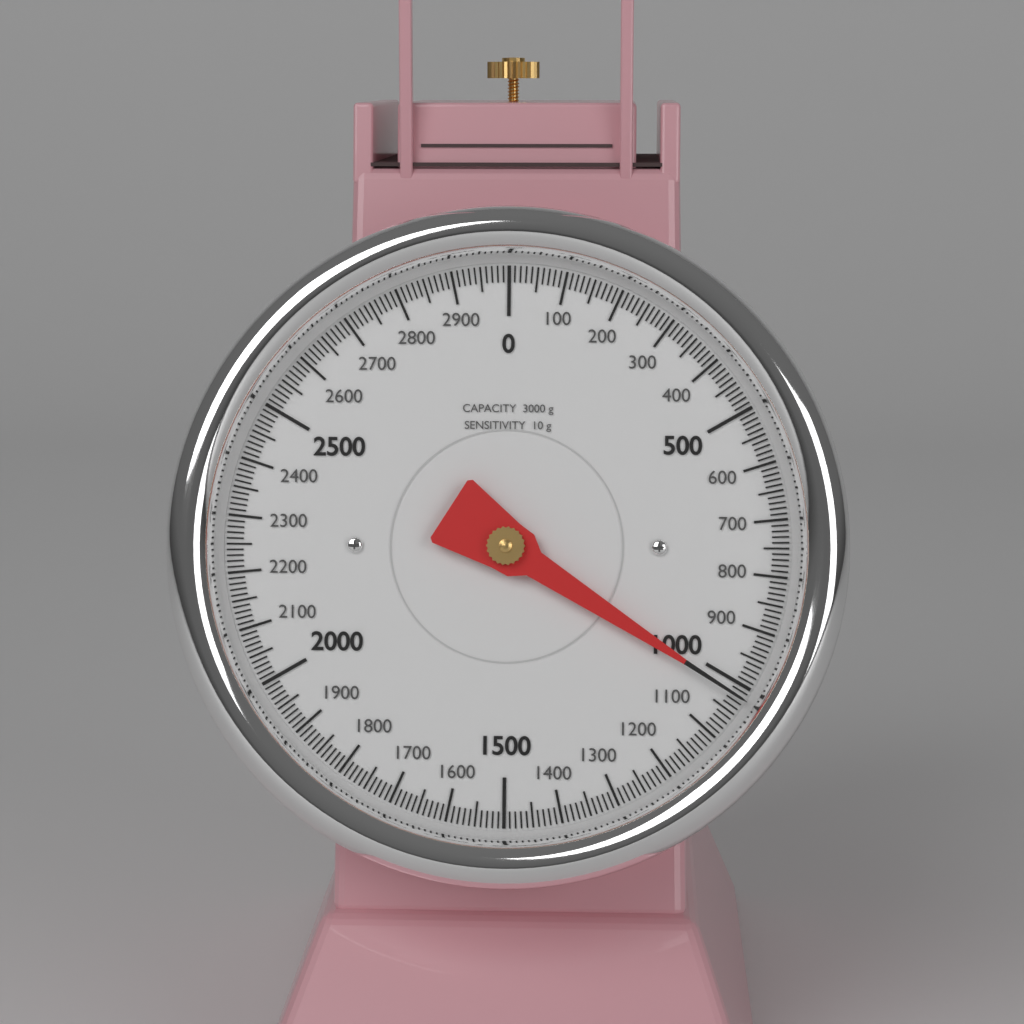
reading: 1020 g
